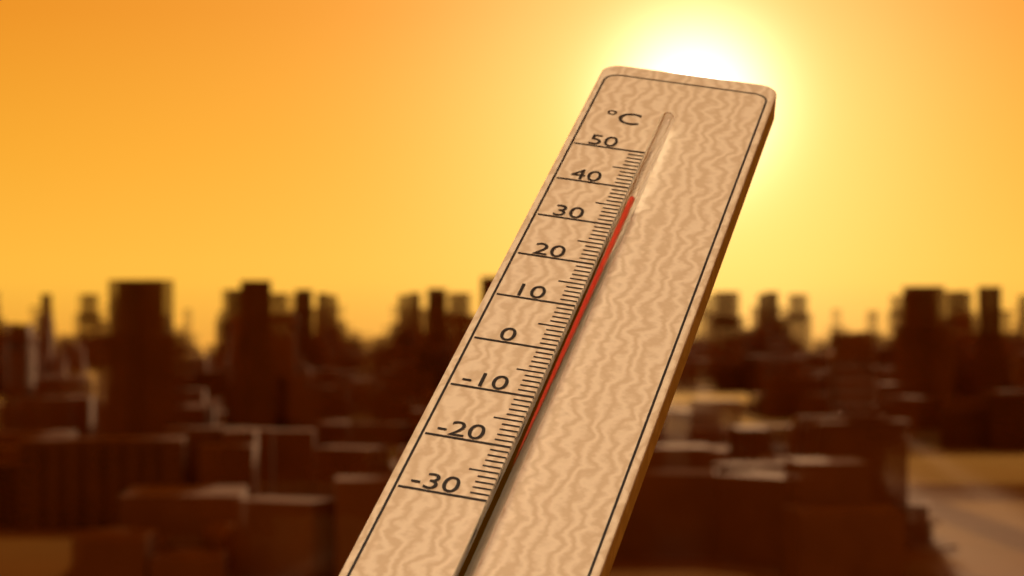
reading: 34 °C
